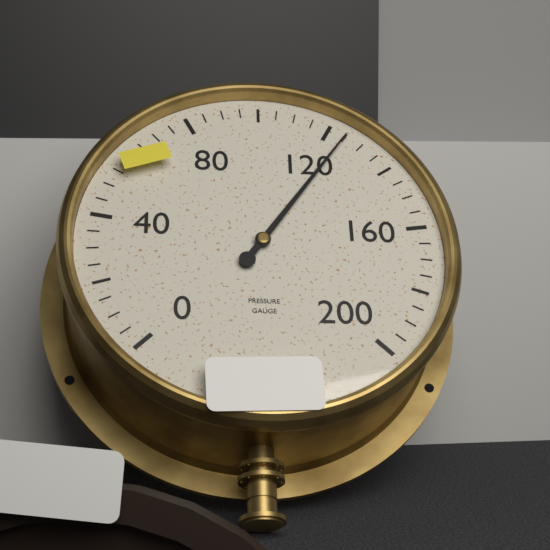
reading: 125 (no unit)
